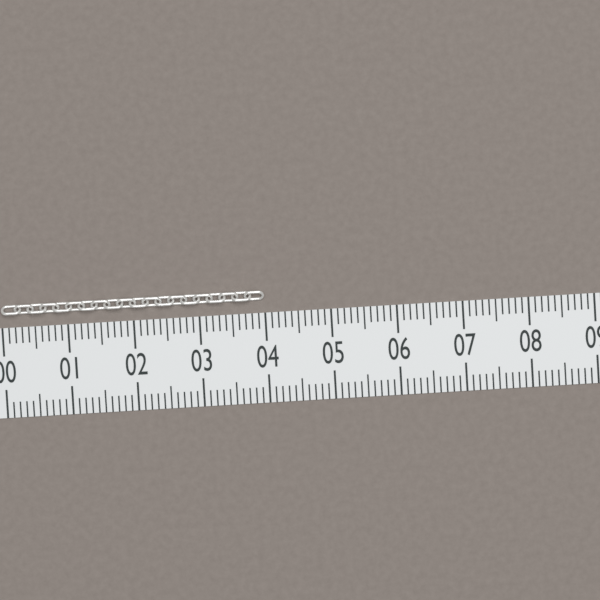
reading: 4.0 (no unit)
